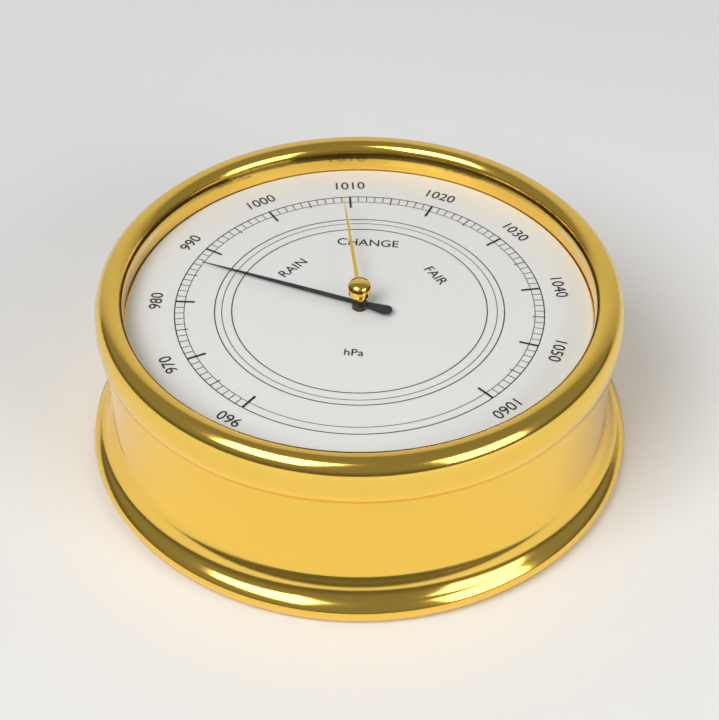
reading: 987 hPa
